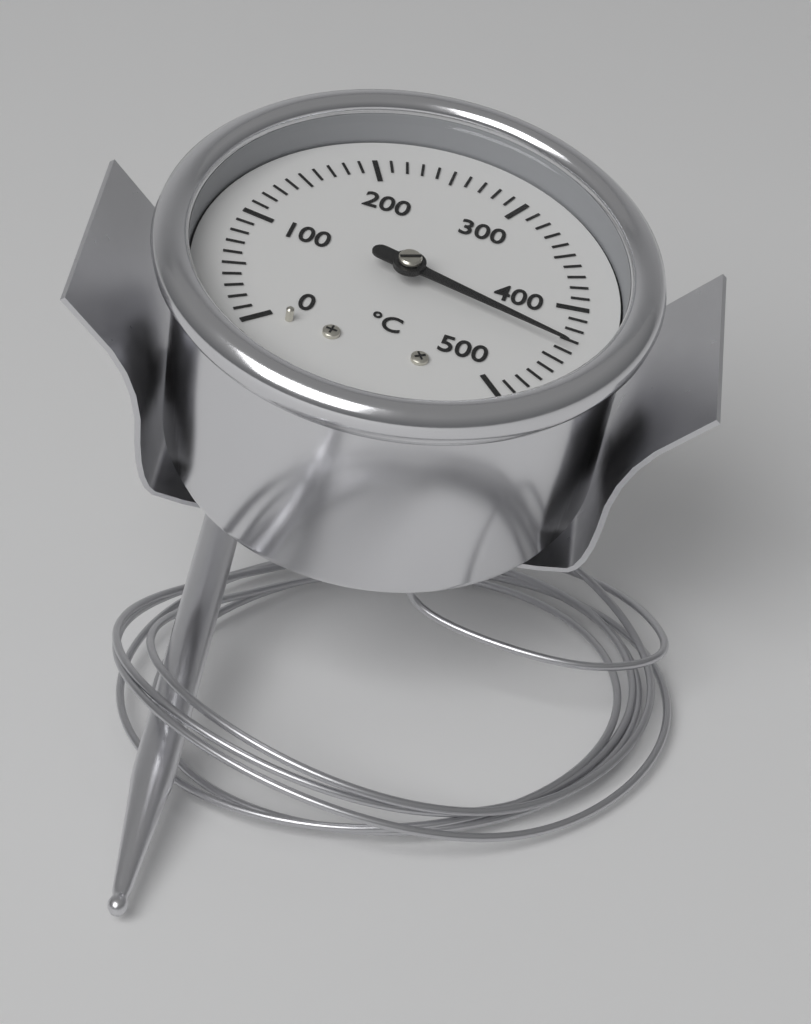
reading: 440 °C
